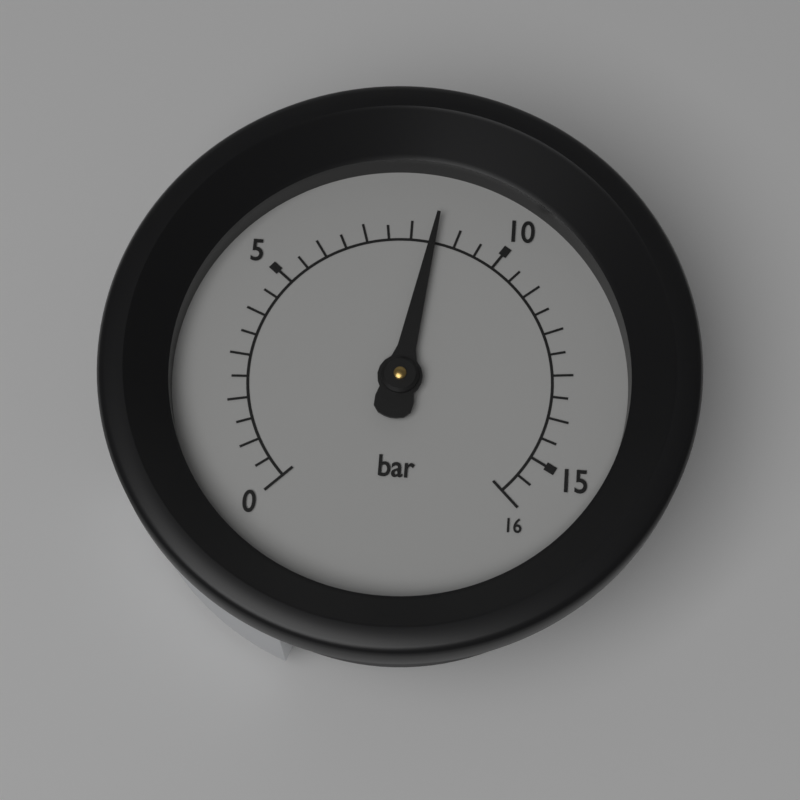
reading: 8.5 bar
